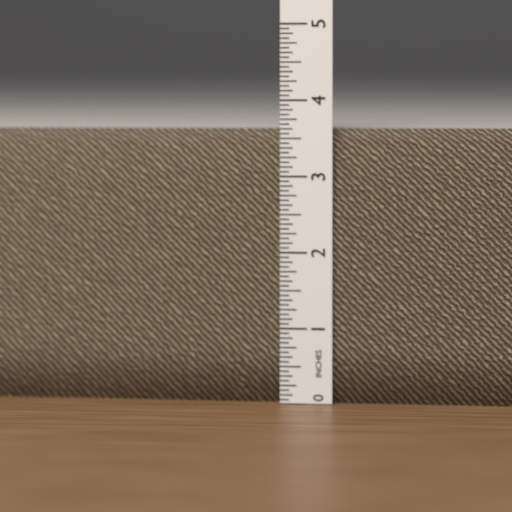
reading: 3.6250 in
